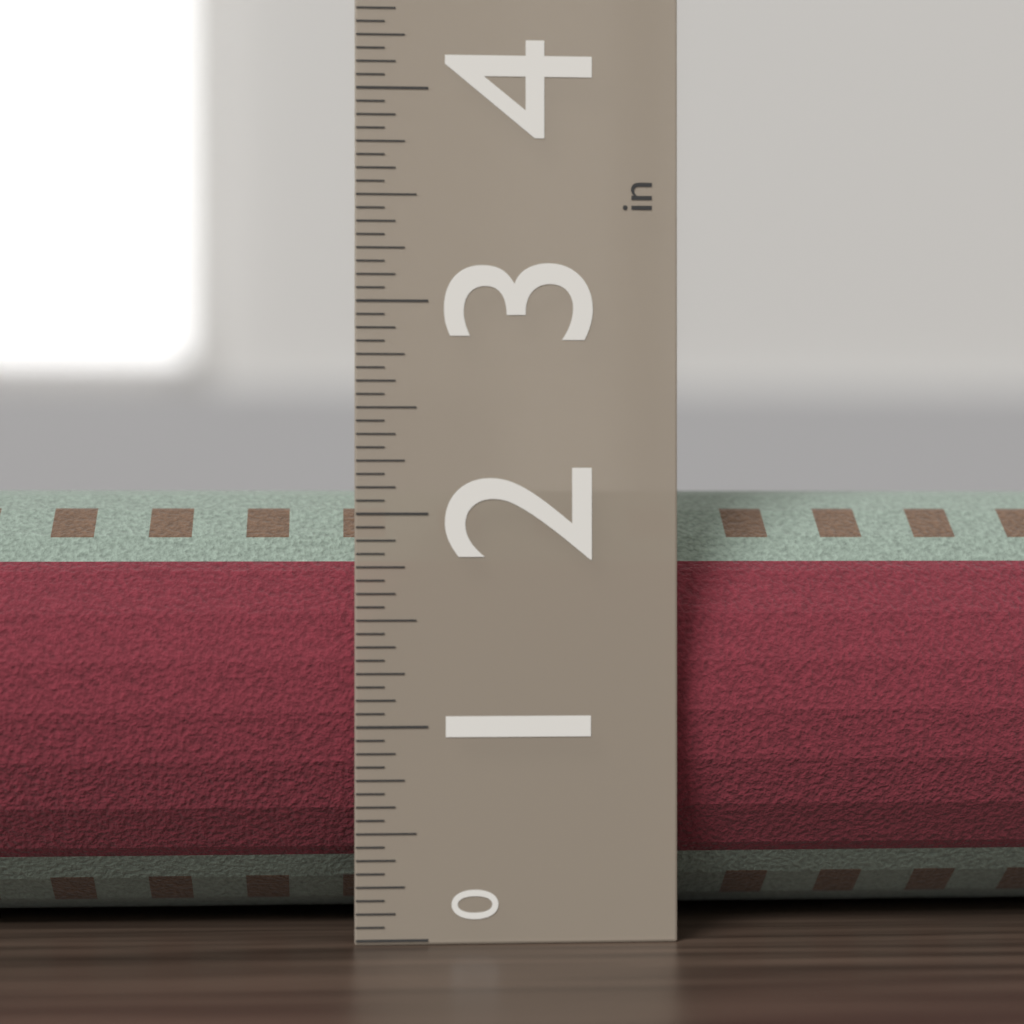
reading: 2.1250 in
